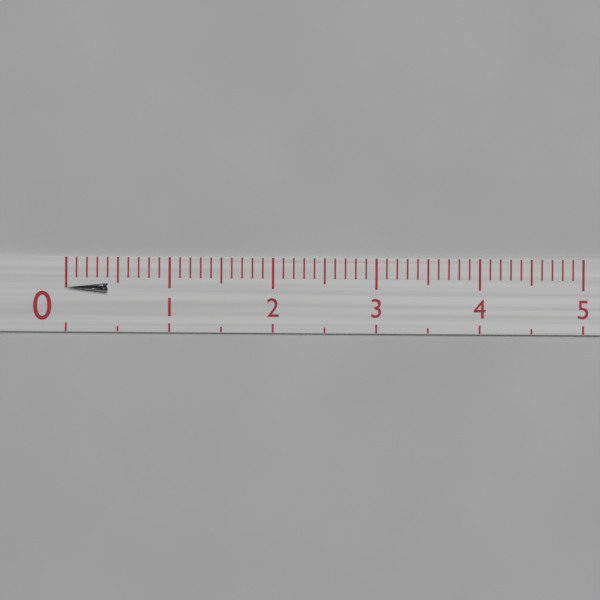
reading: 0.4 (no unit)
